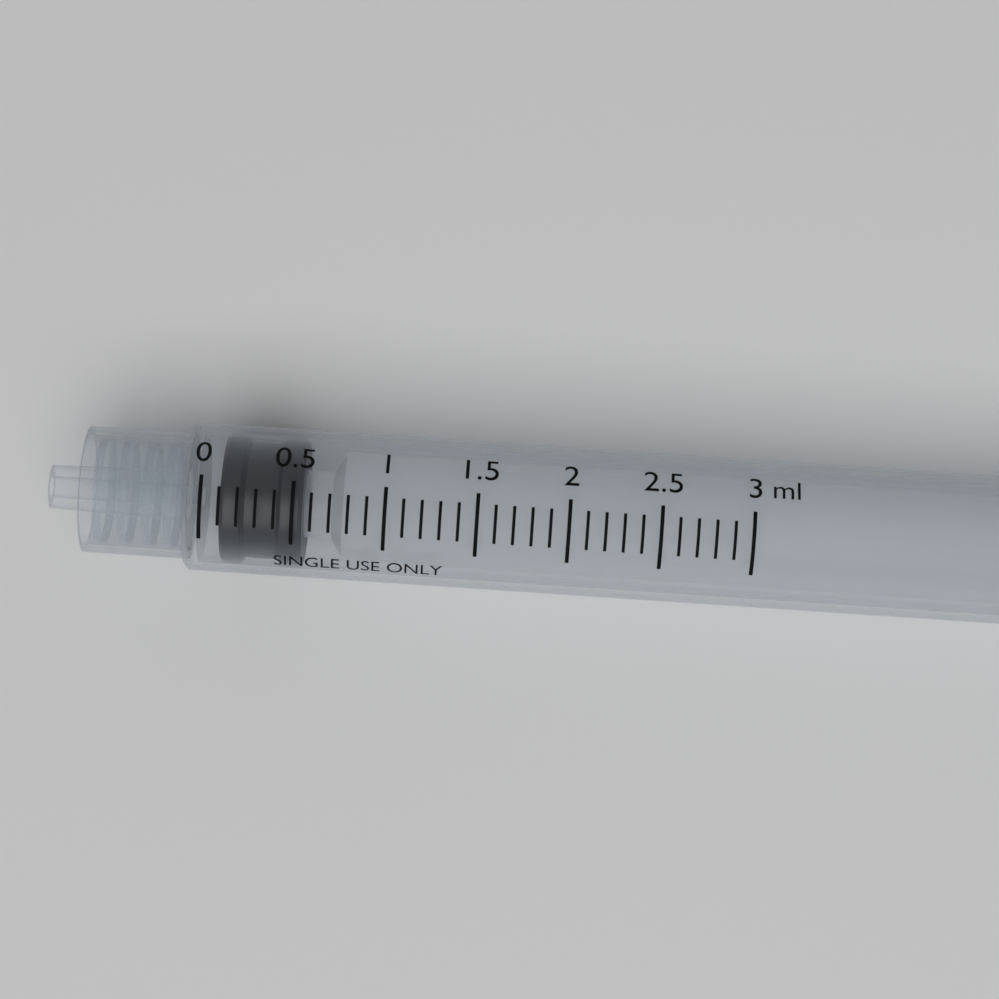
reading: 0.1 ml
